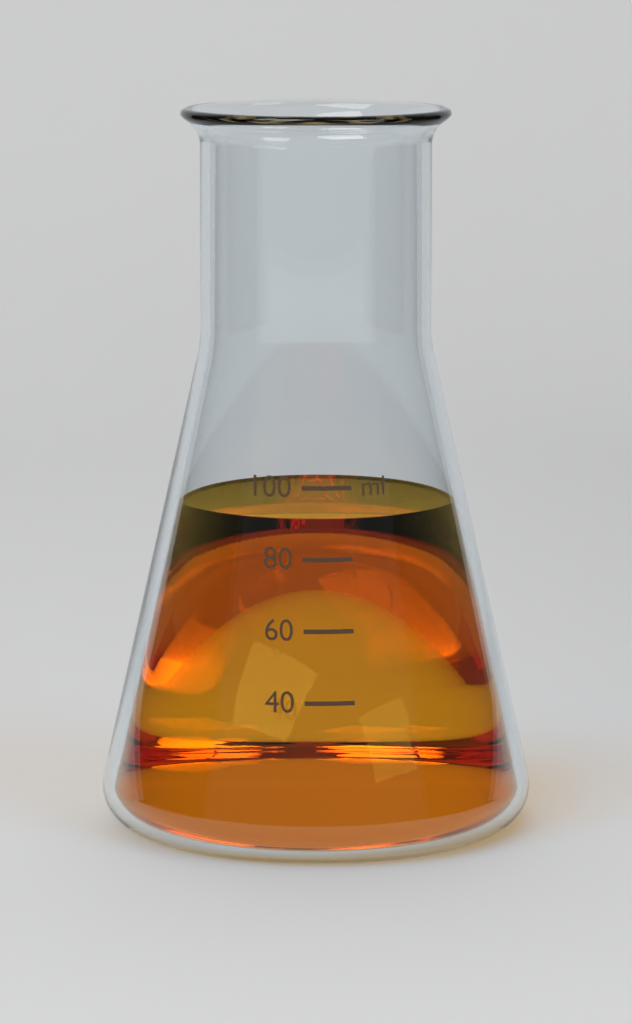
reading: 90 ml
